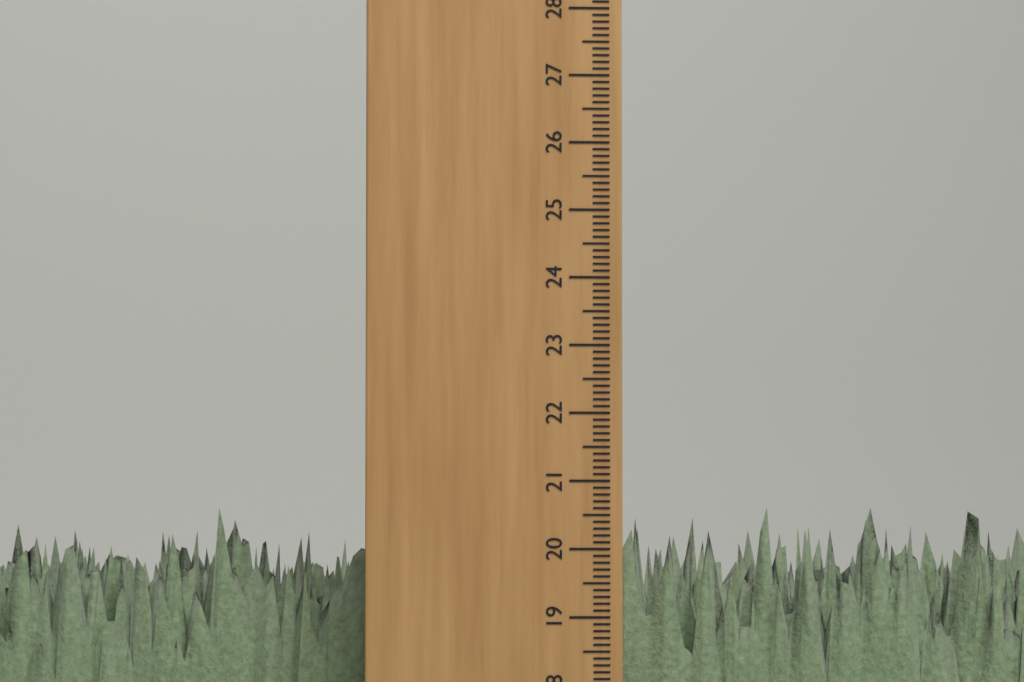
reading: 20.7 cm
